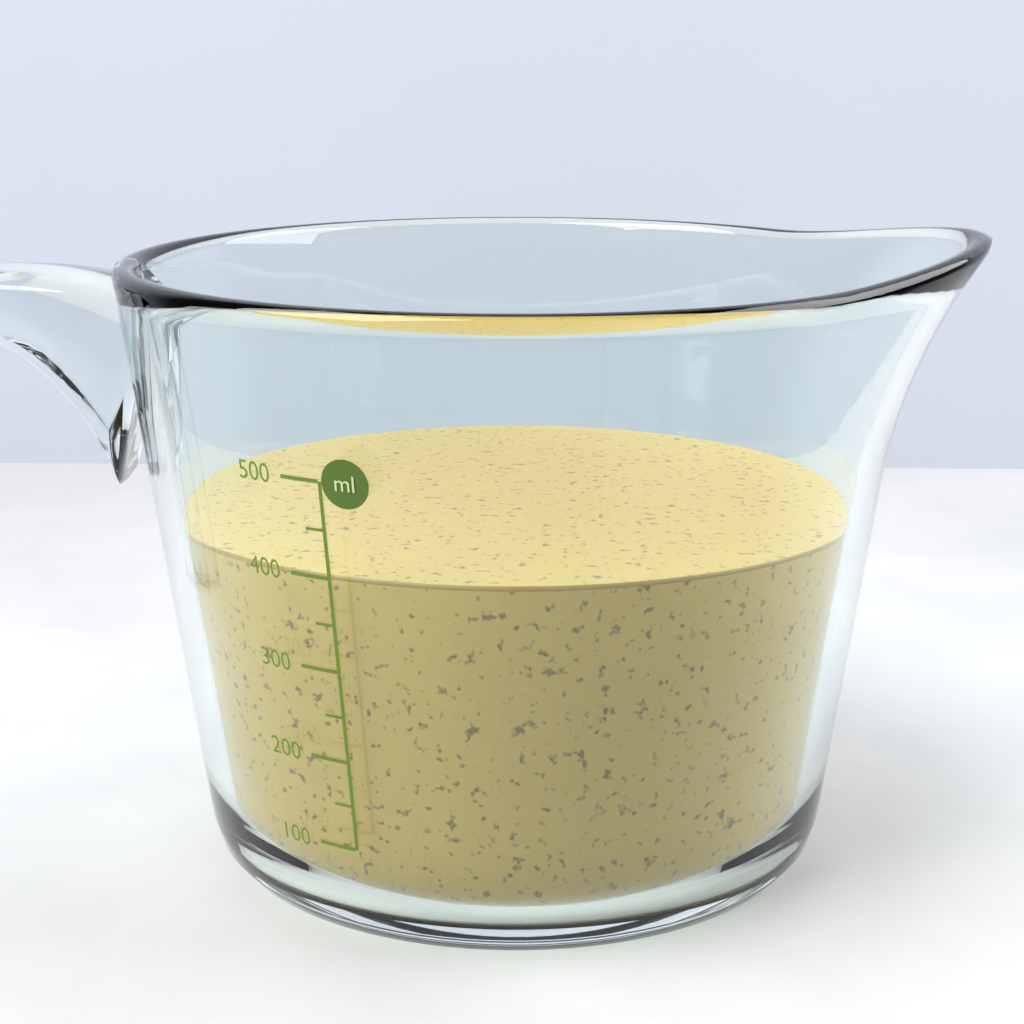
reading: 400 ml
